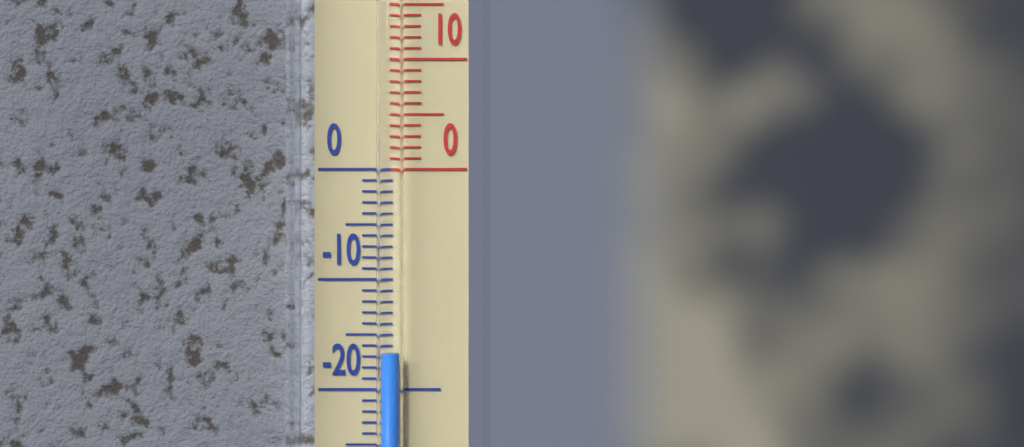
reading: -16.6 °C
